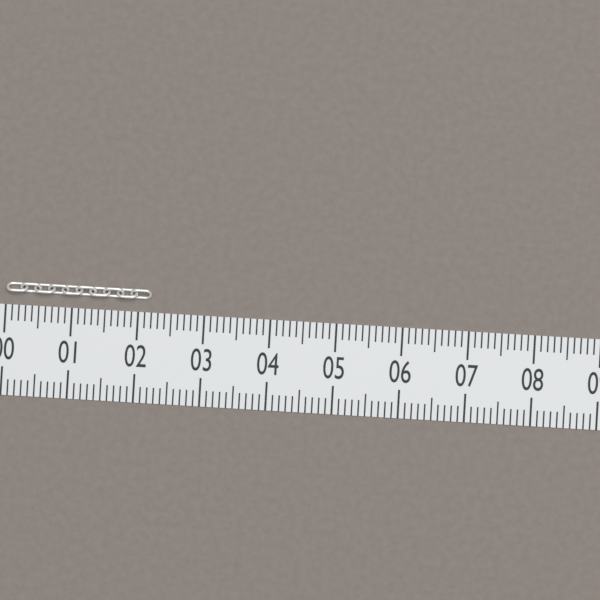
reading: 2.2 (no unit)
